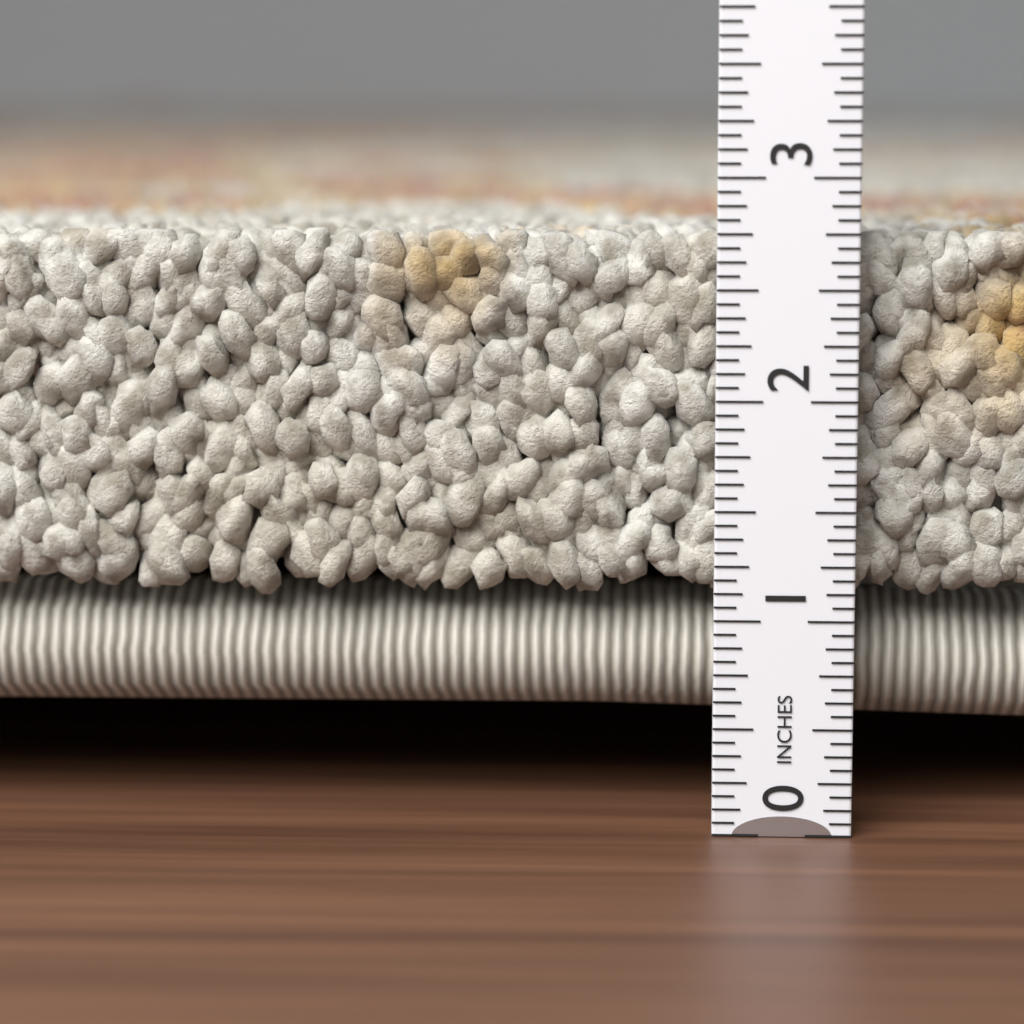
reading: 2.7500 in
